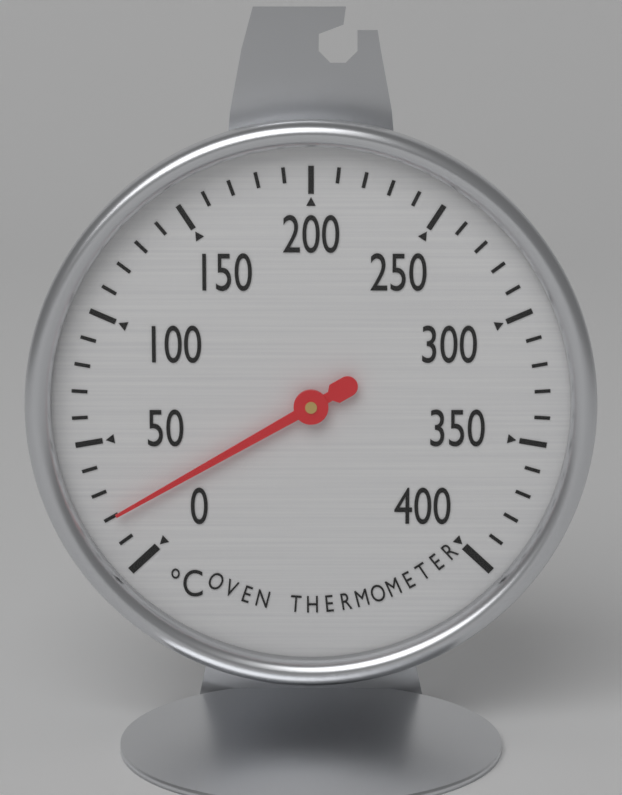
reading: 20 °C
